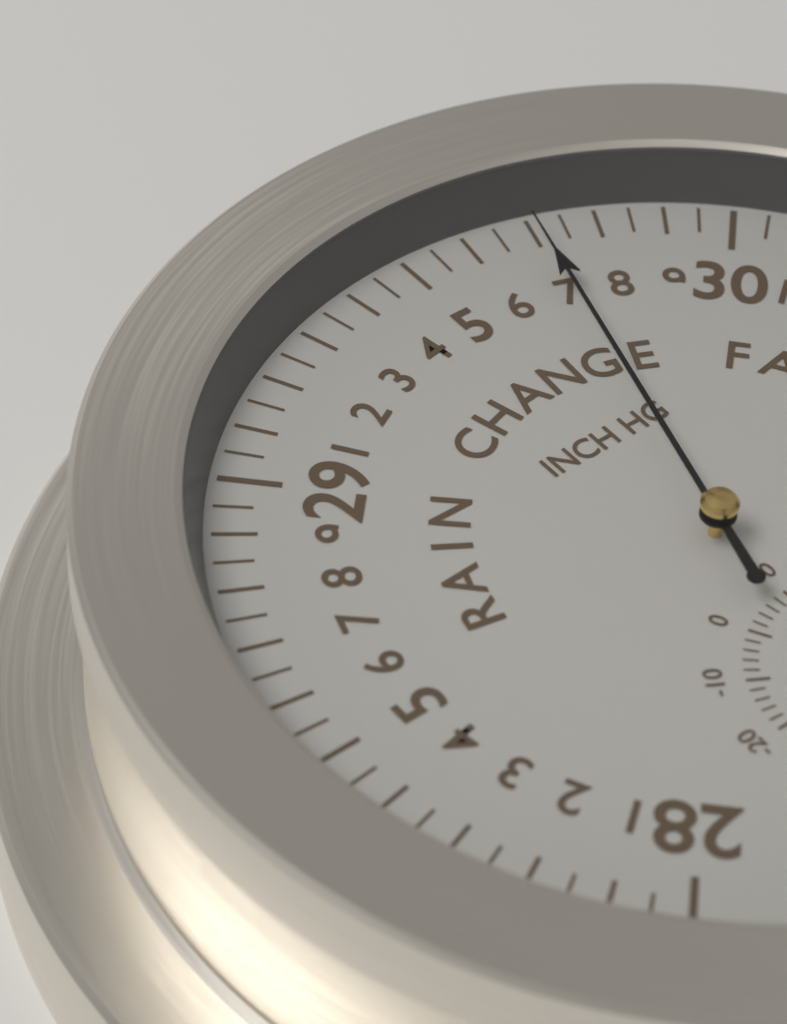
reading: 29.70 inHg
